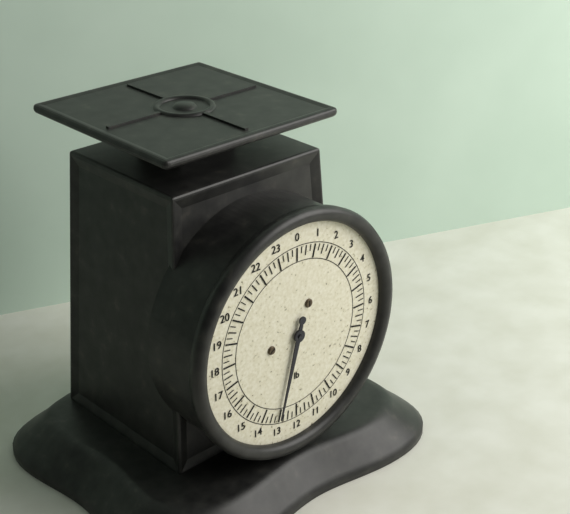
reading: 13.00 lb
